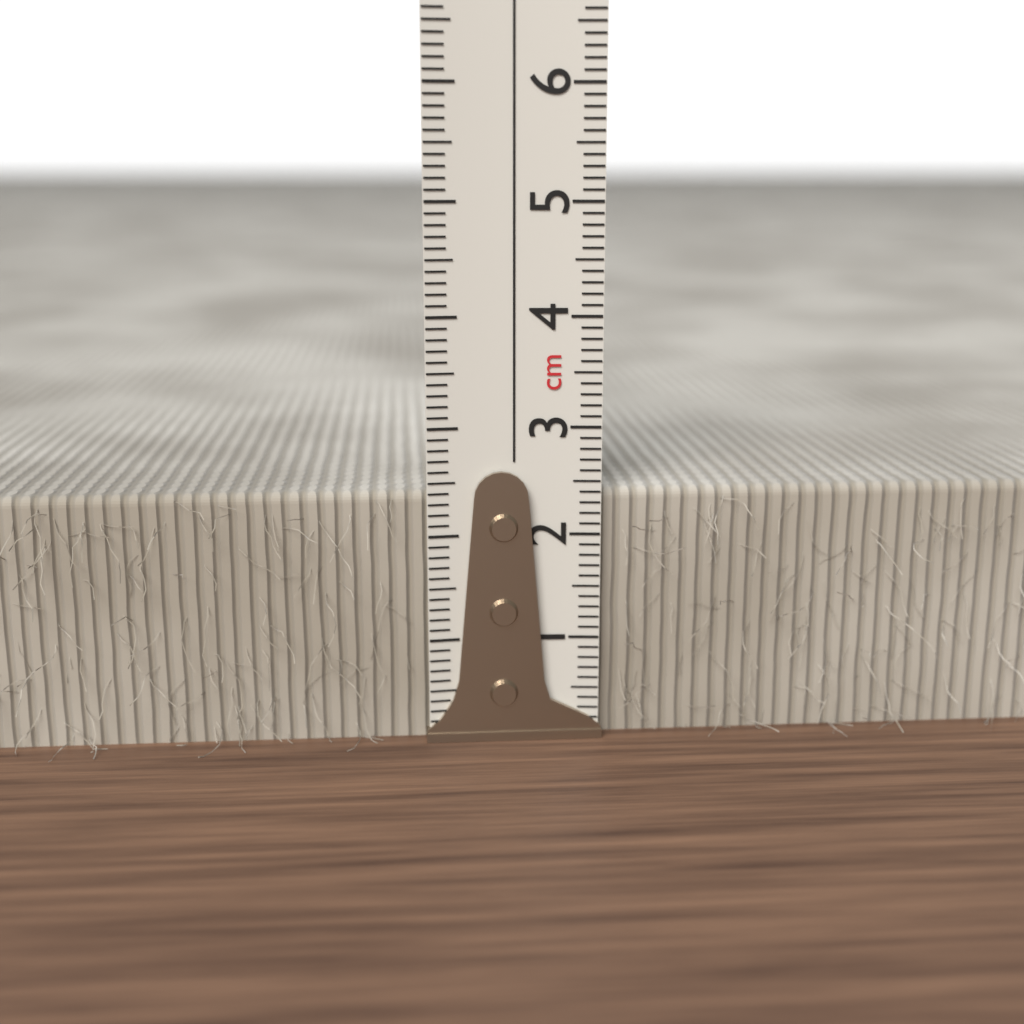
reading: 2.4 cm
